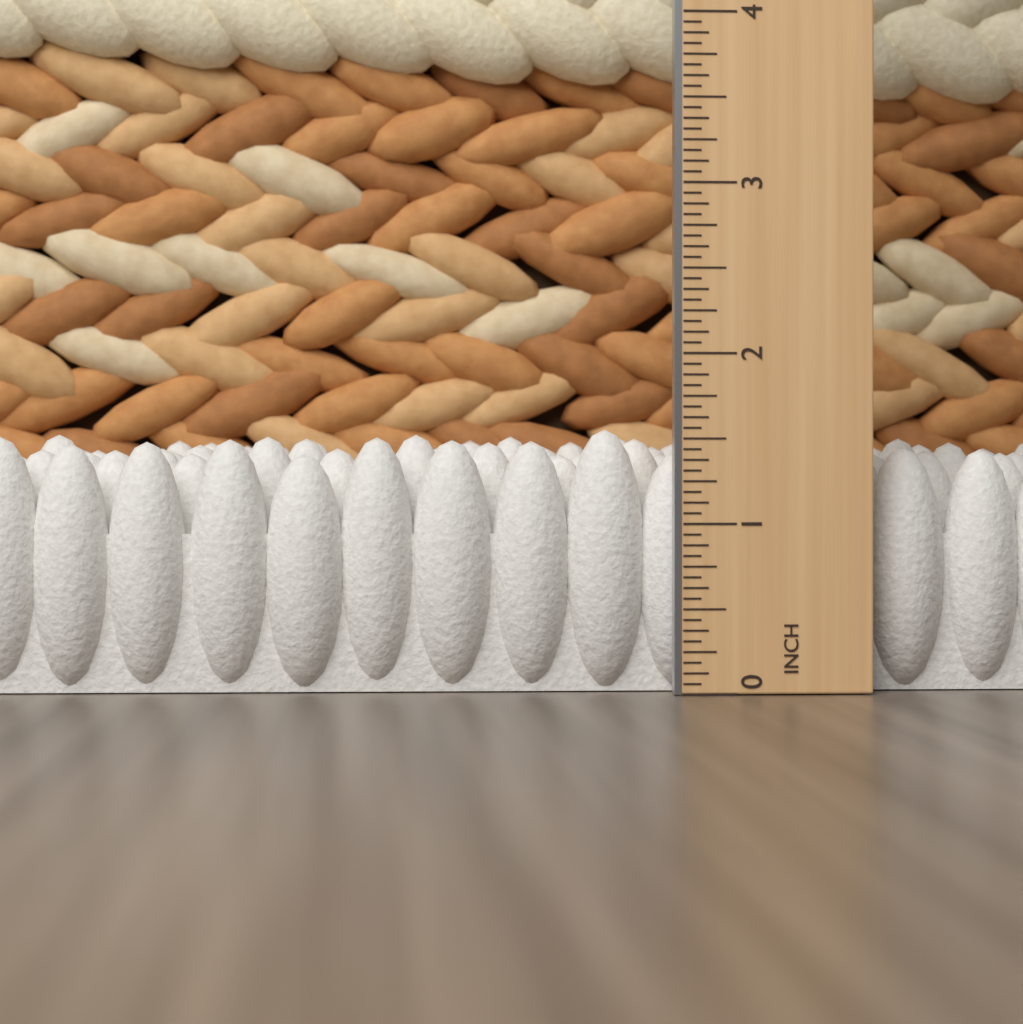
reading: 1.5625 in
